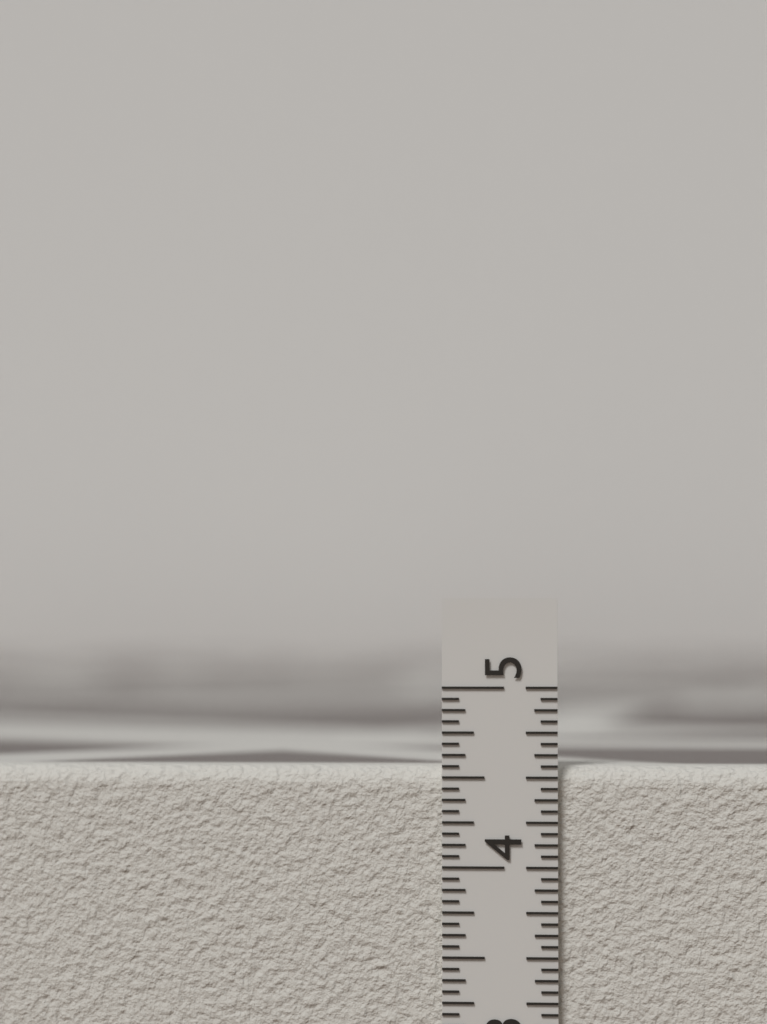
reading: 4.5625 in
